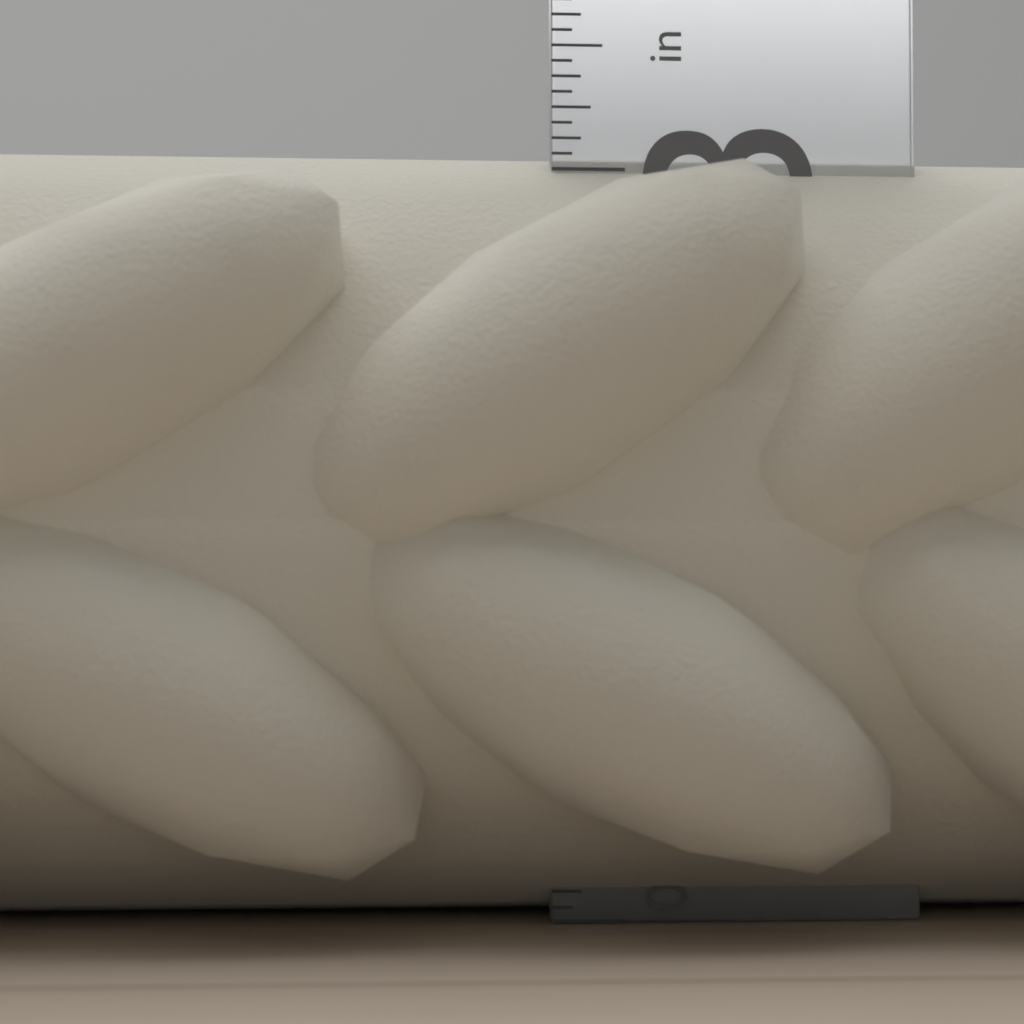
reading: 3.1250 in
